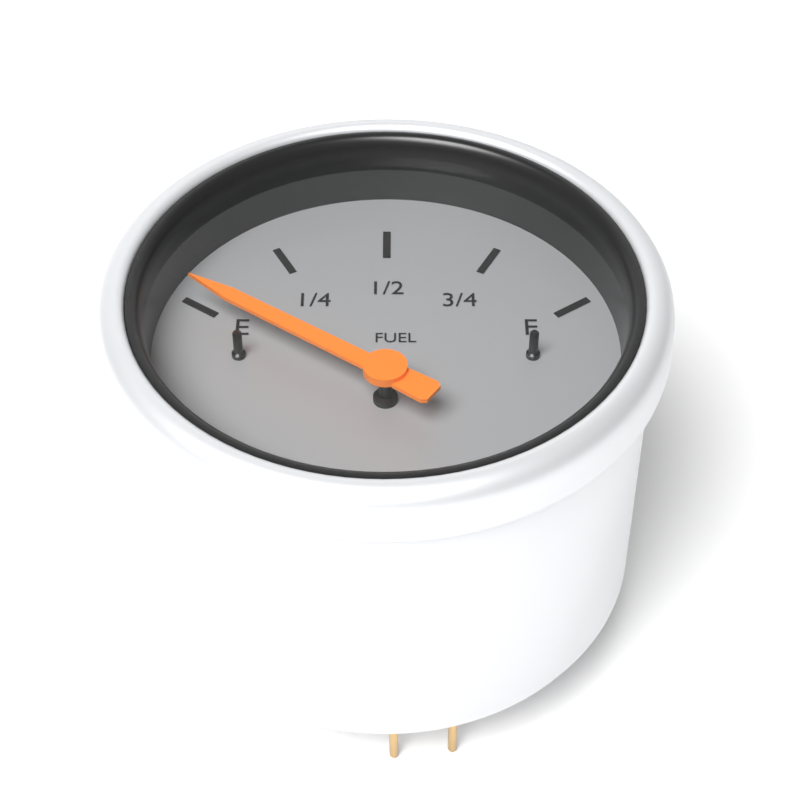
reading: 0.00 (no unit)
